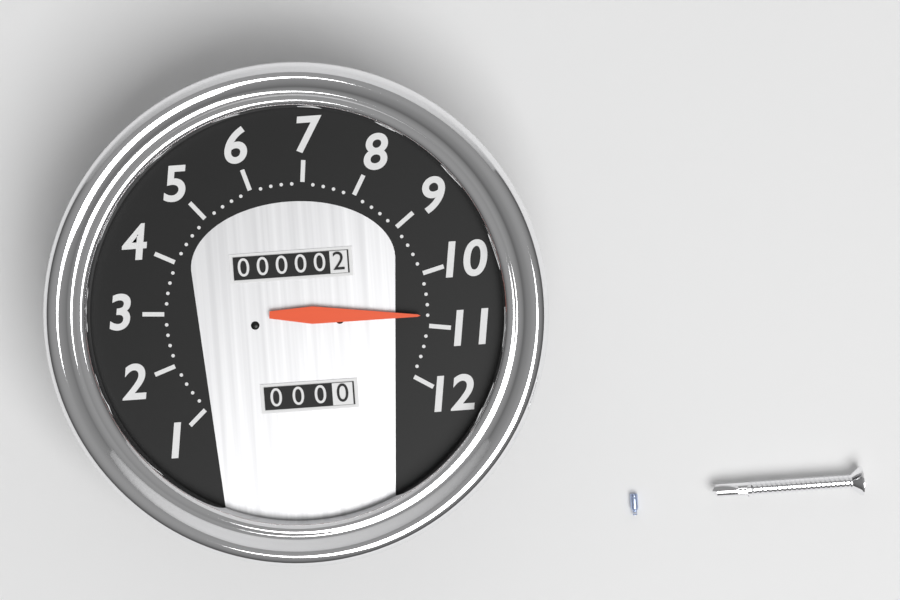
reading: 10.8 (no unit)
